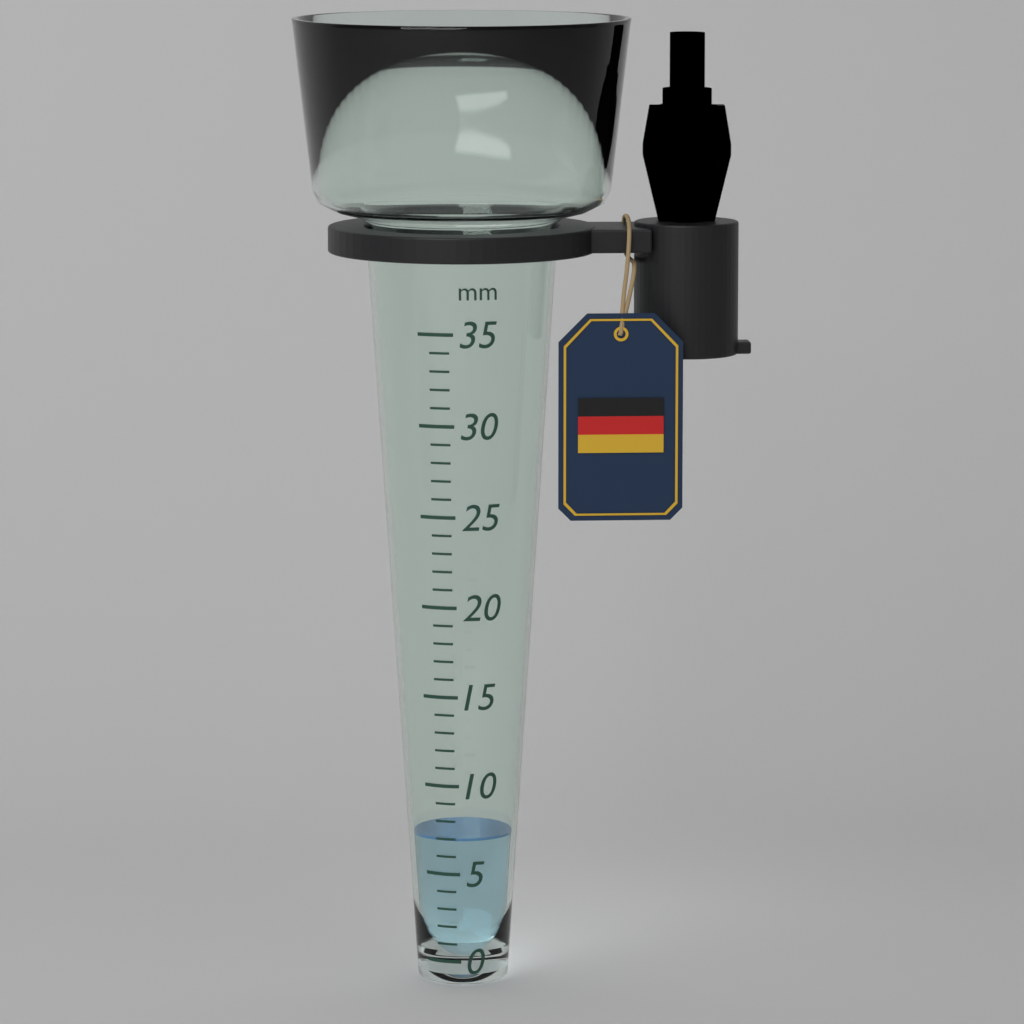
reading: 7 mm
